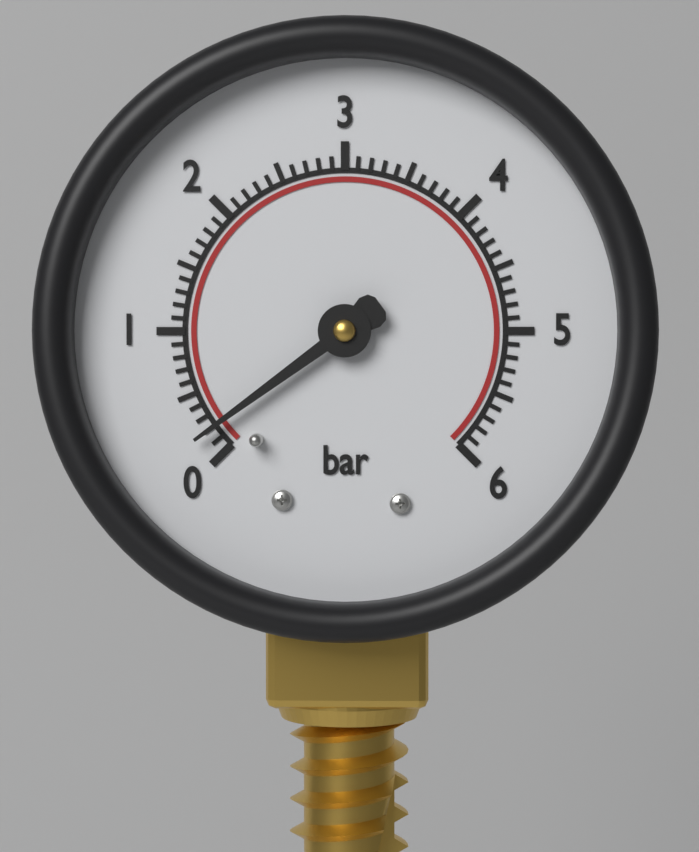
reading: 0.2 bar
